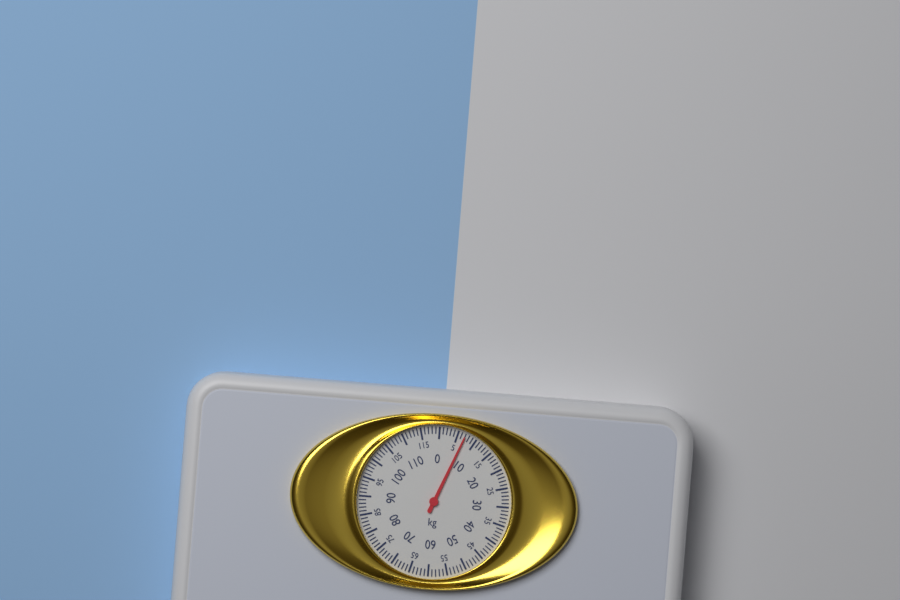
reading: 7 kg
